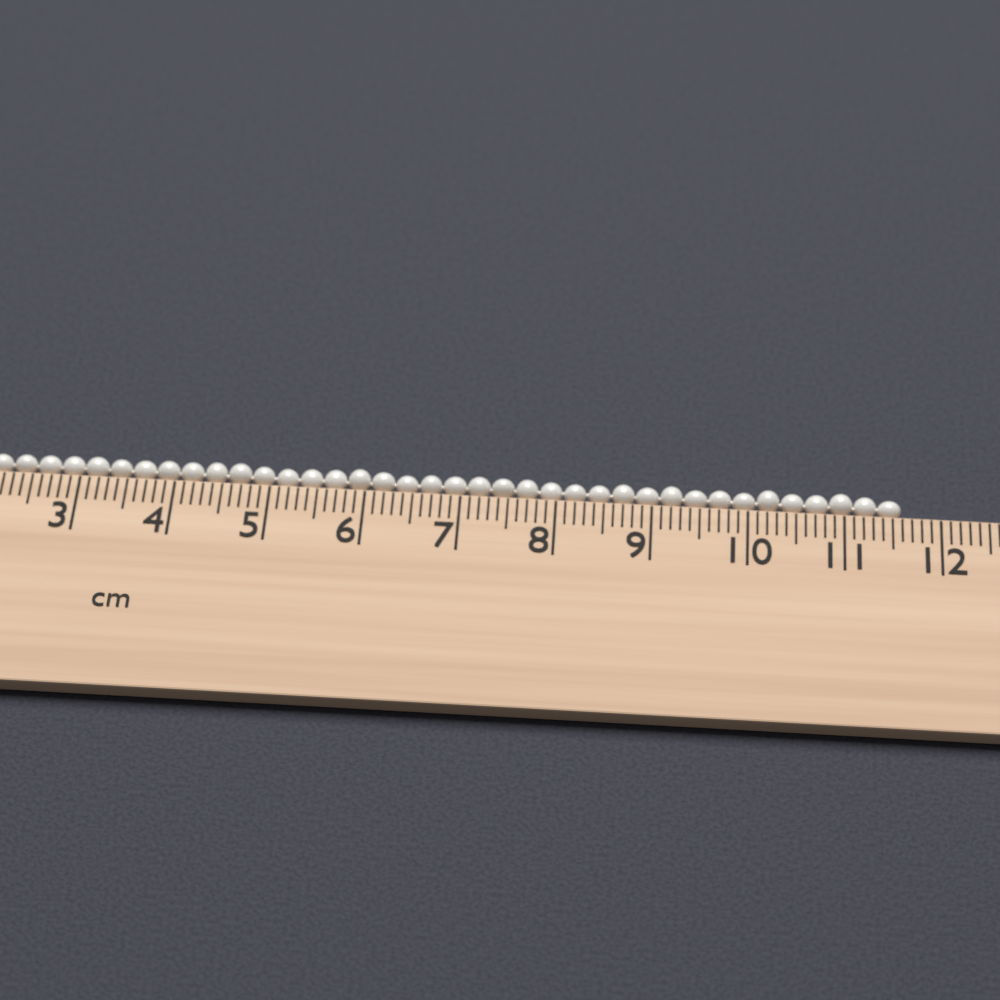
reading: 11.6 cm
